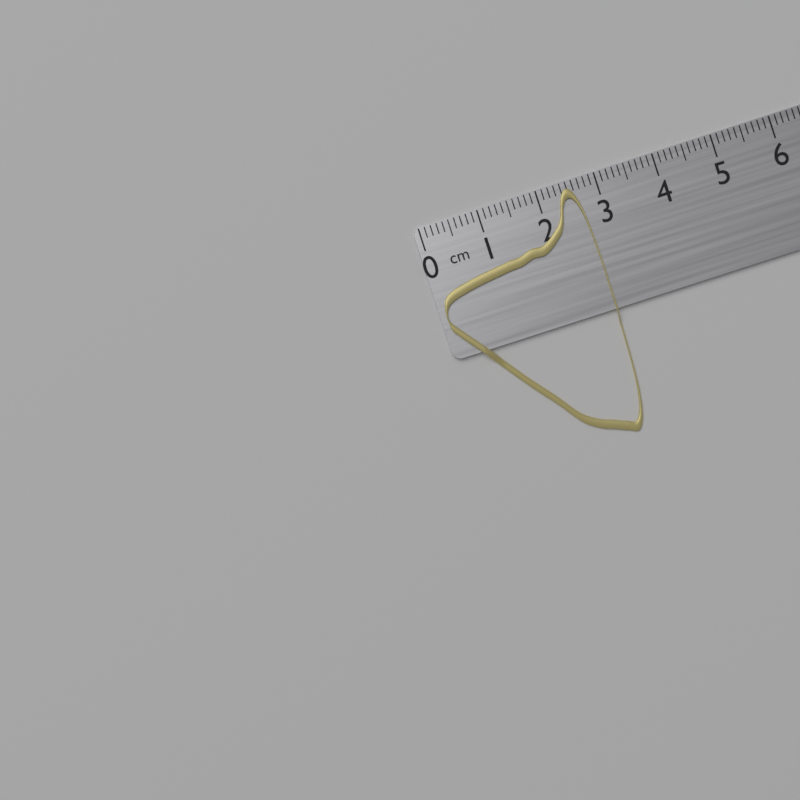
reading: 2.7 cm
